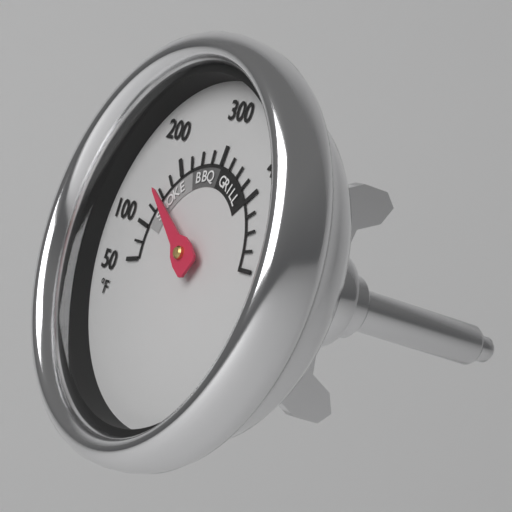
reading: 150 °F
